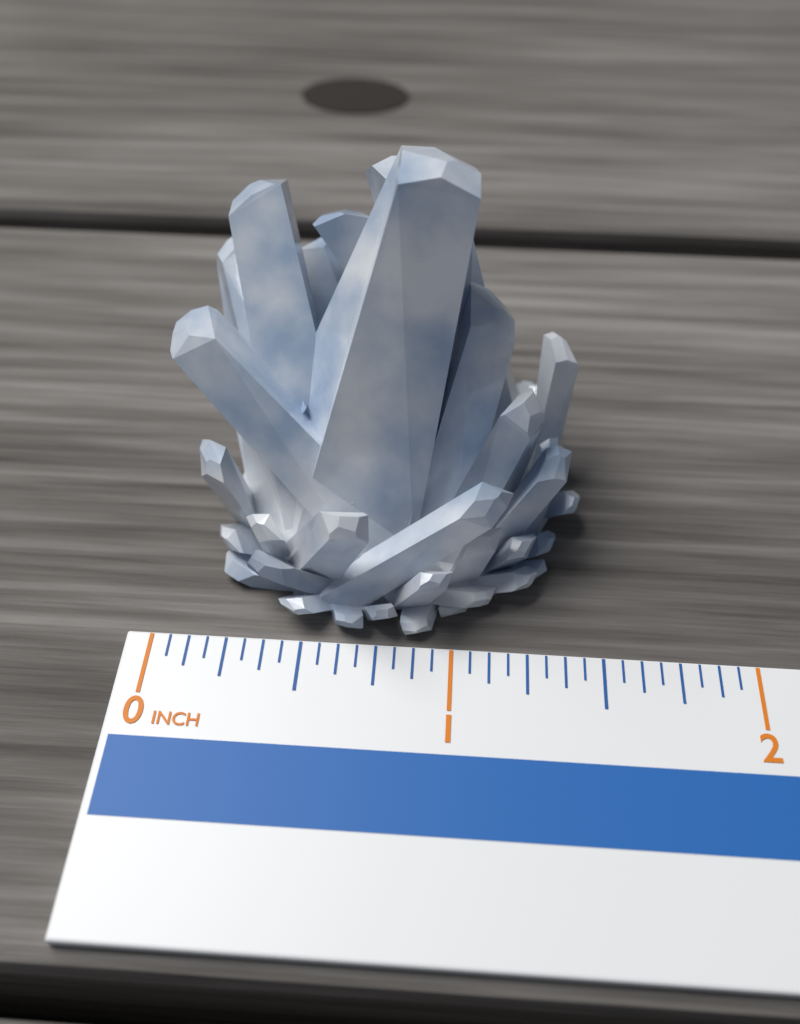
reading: 1.4375 in
